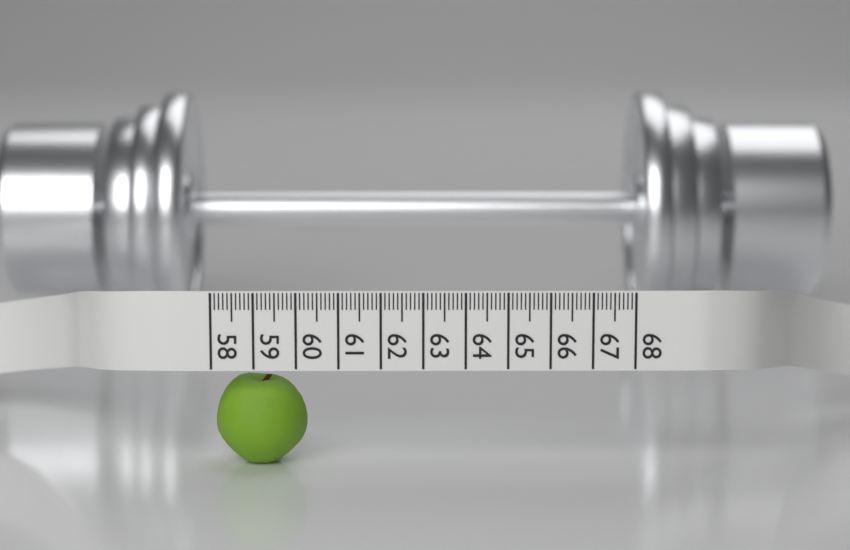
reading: 60.2 (no unit)
